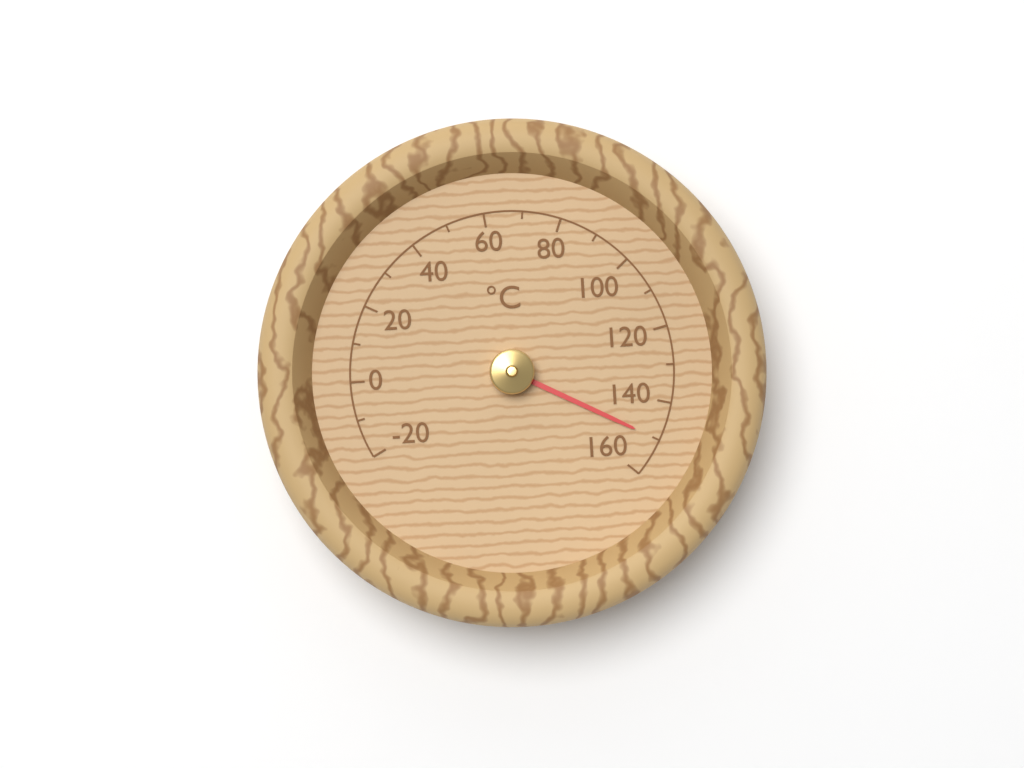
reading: 150 °C
